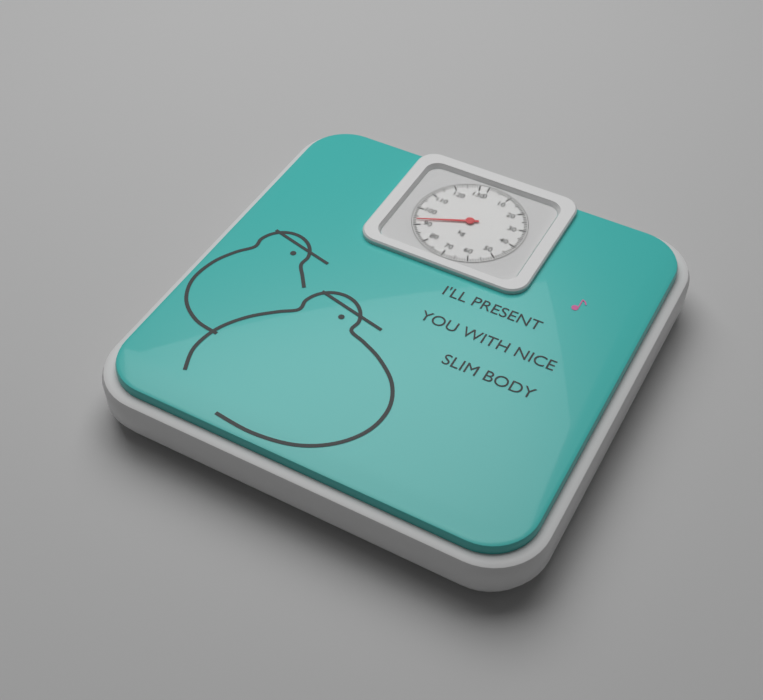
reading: 93 kg
